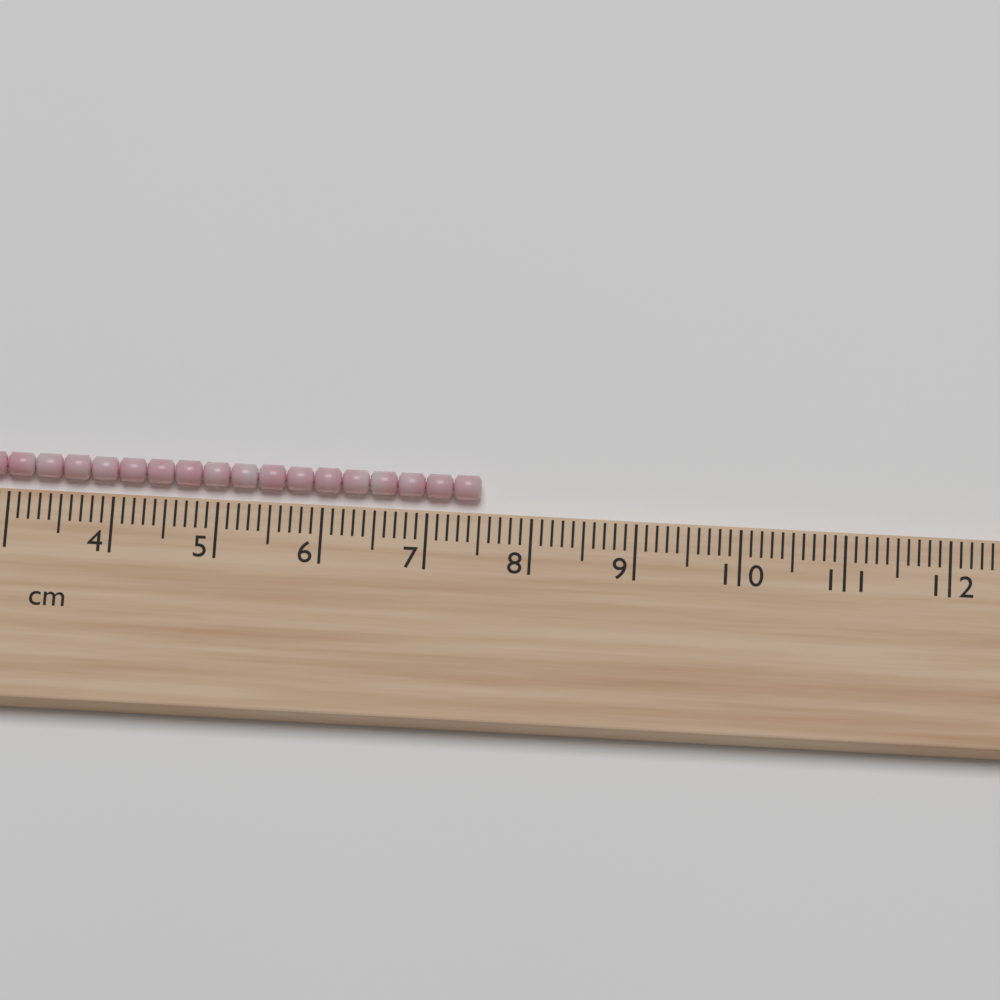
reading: 7.5 cm
